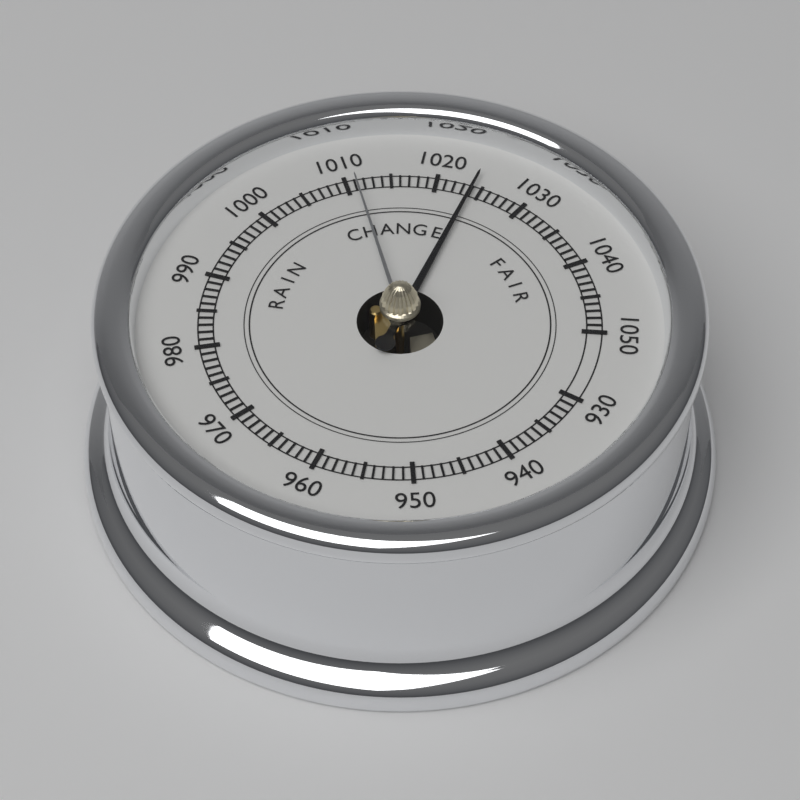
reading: 1024 (no unit)
